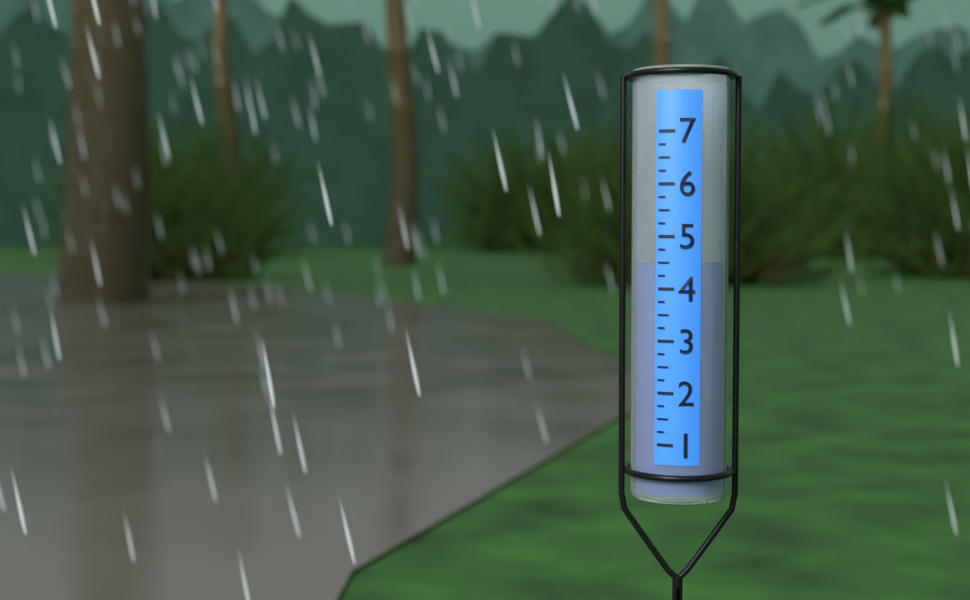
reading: 4.50 (no unit)
